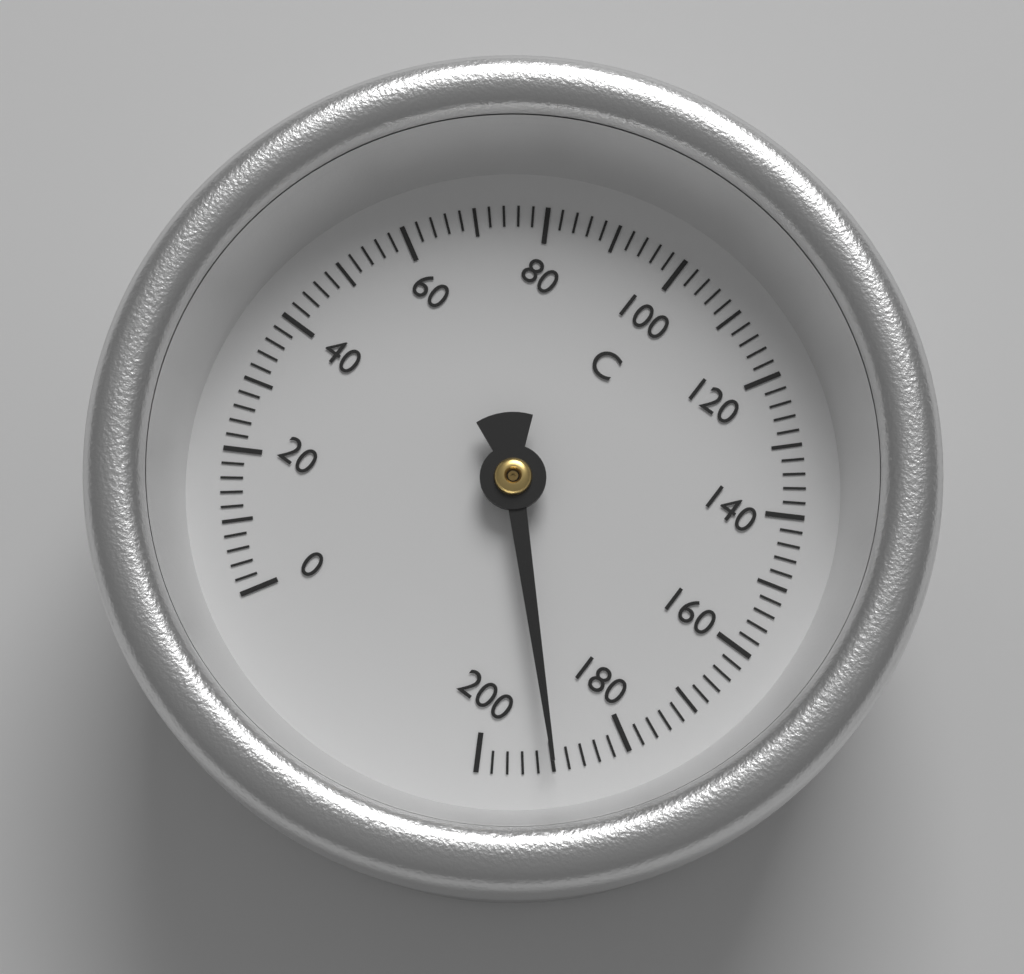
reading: 190 °C
